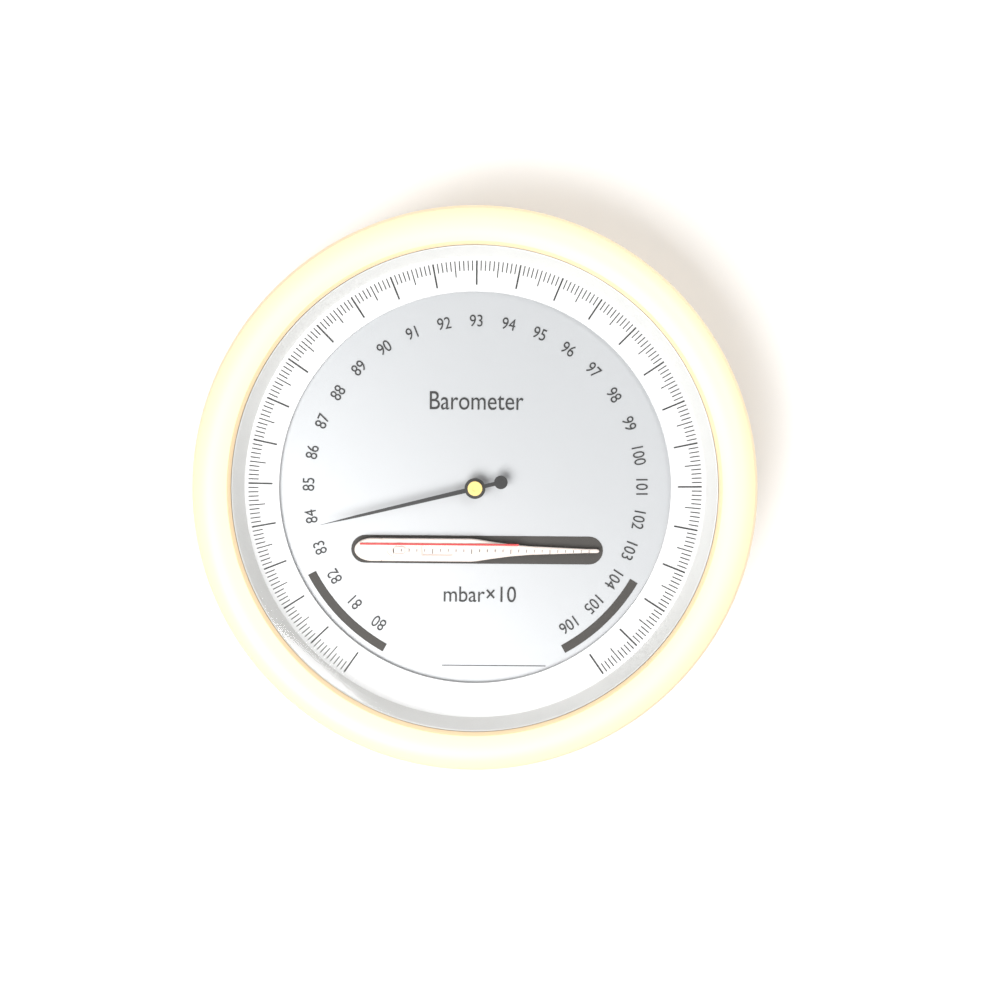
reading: 83.7 mbar×10
